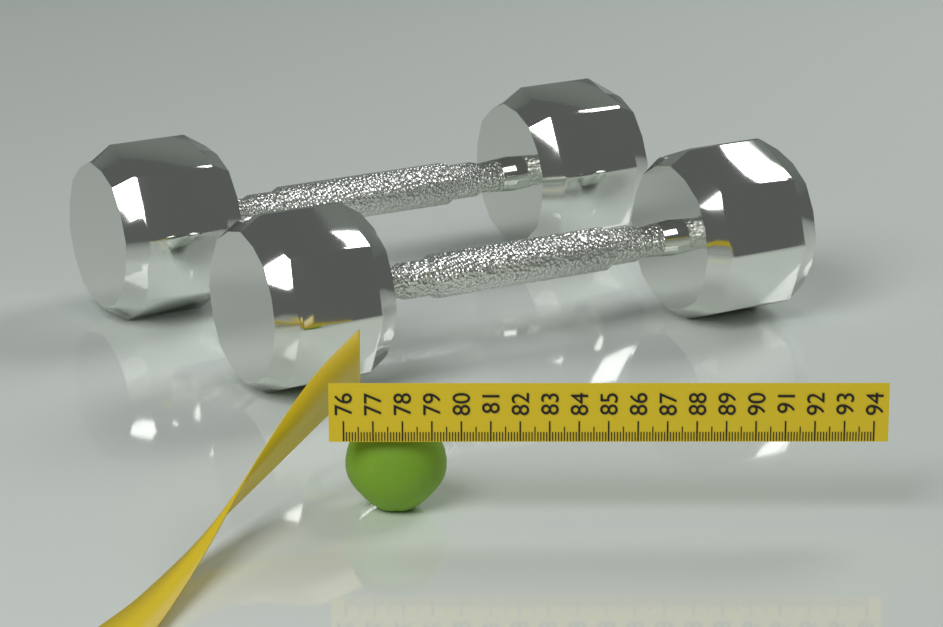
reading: 79.5 (no unit)
